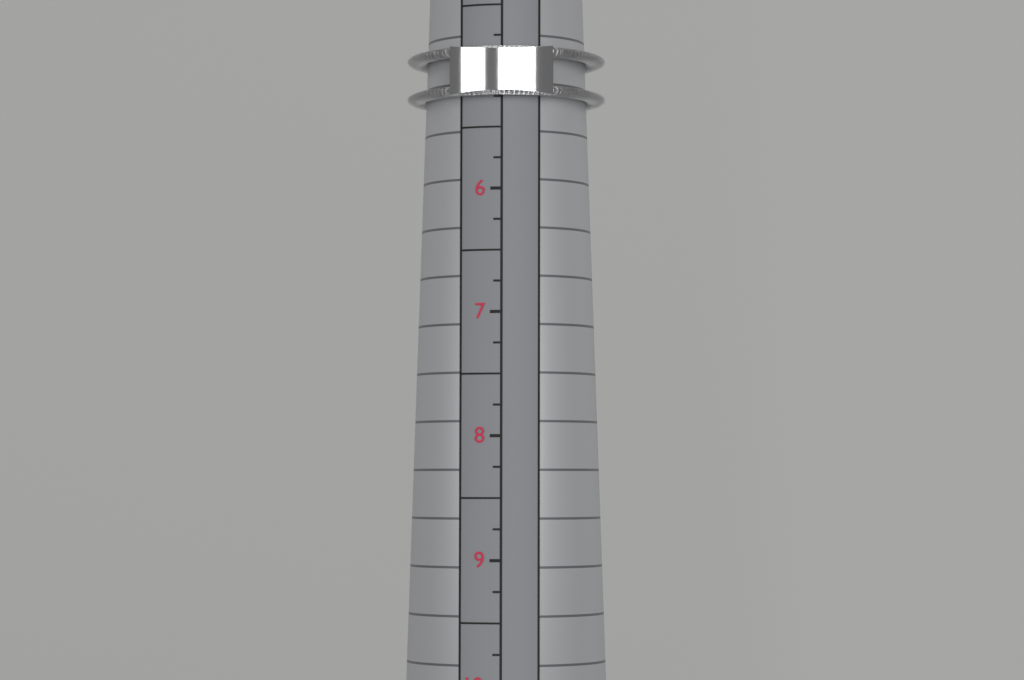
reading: 5.25 (no unit)
